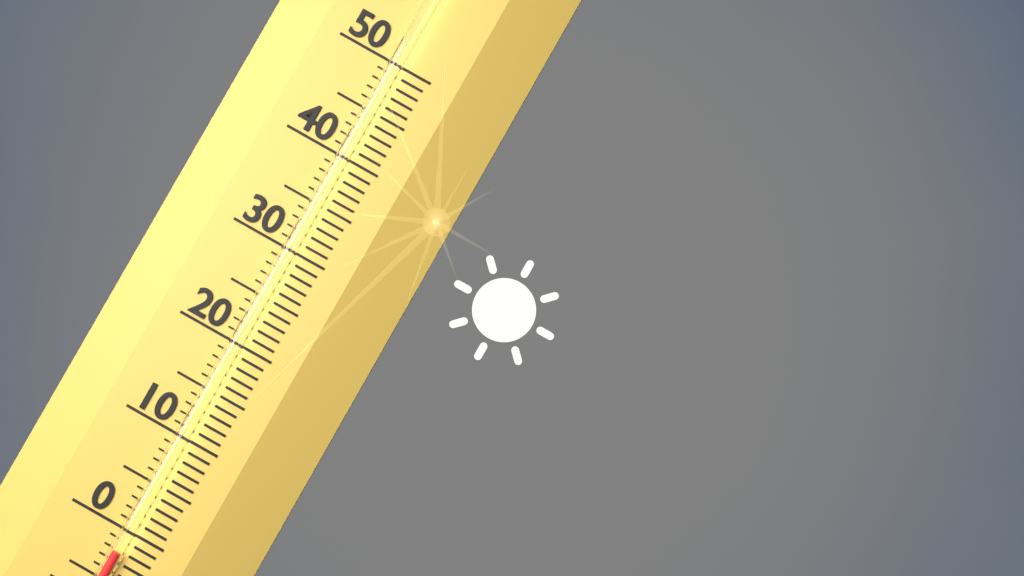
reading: -2 (no unit)
